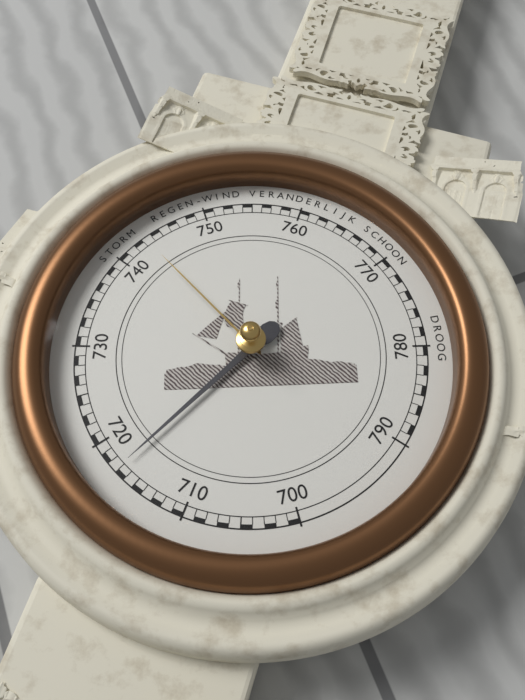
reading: 717 mmHg
